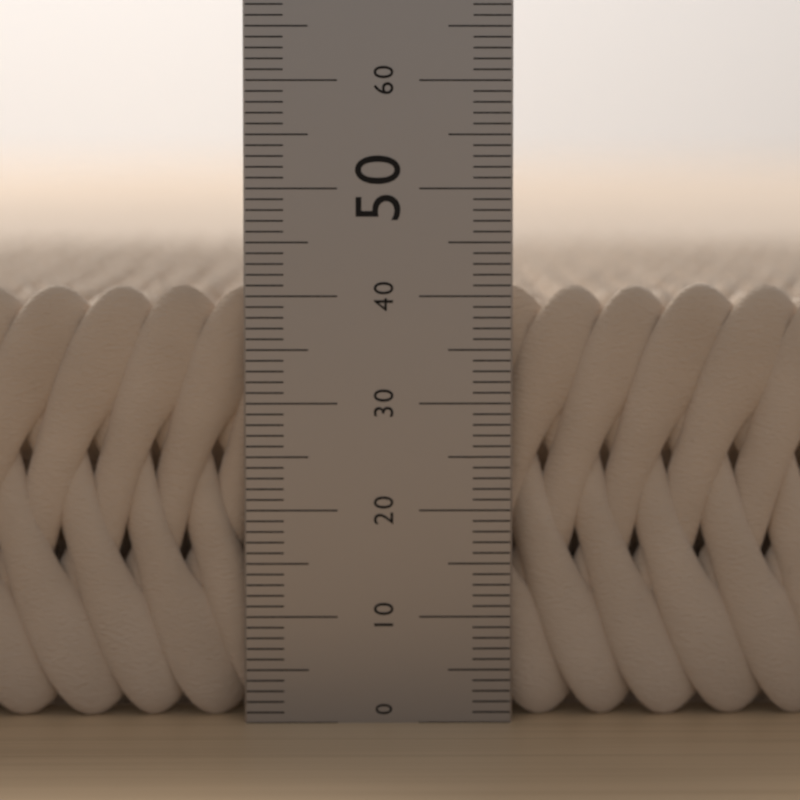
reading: 41 (no unit)
